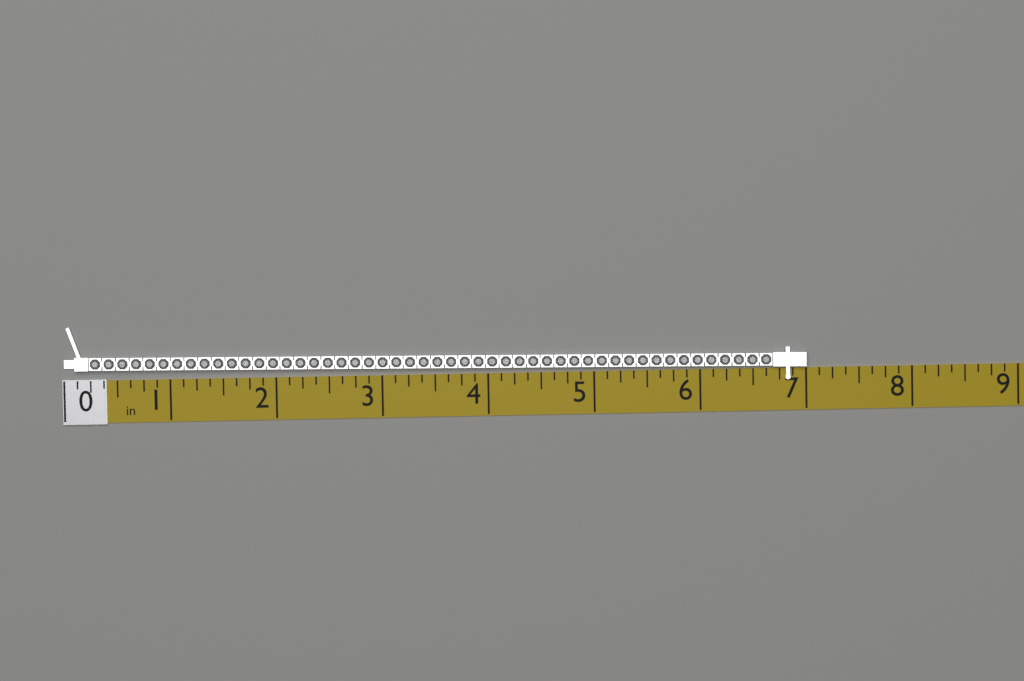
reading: 7.000 in
